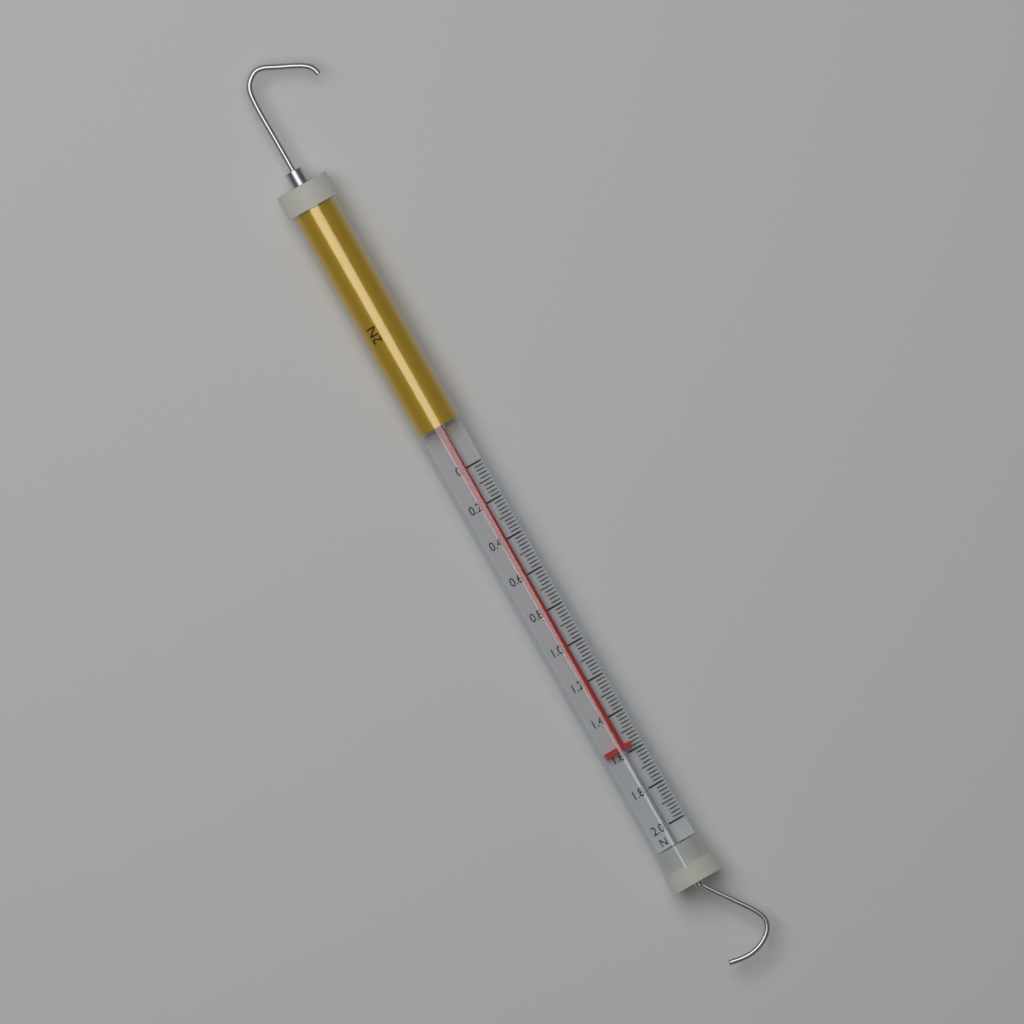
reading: 1.58 N
